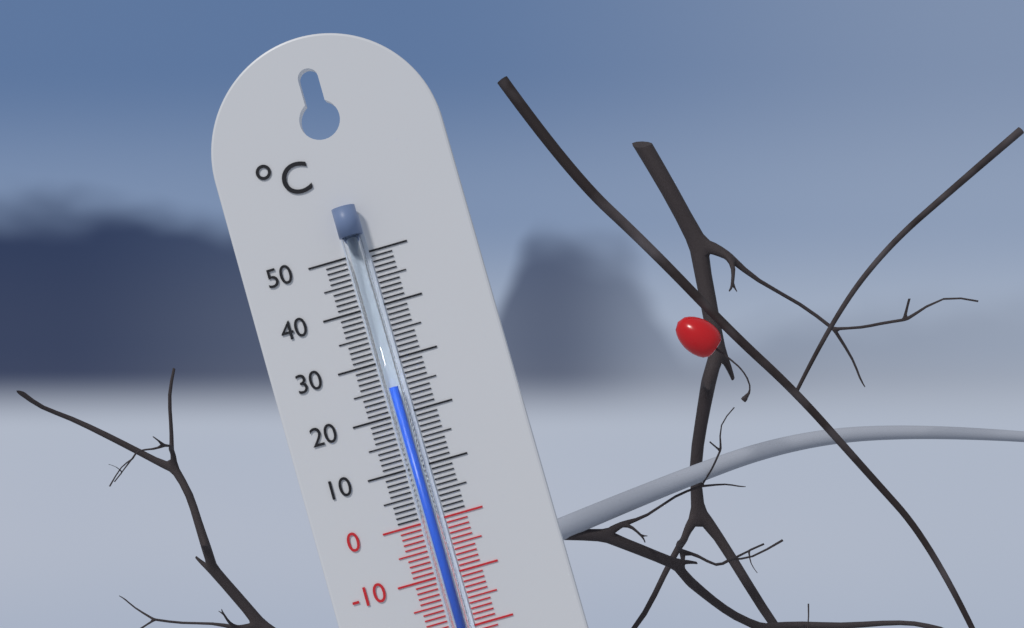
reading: 25 °C
